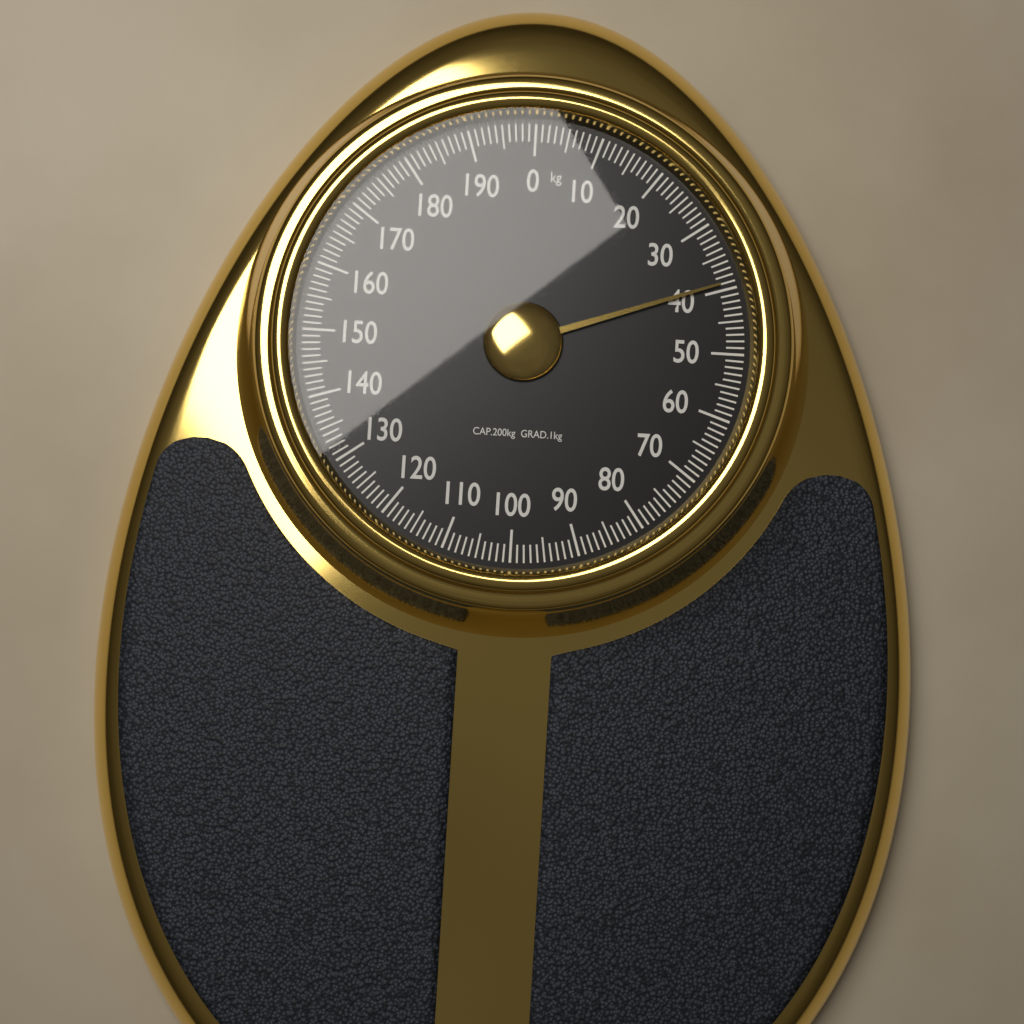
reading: 39 kg
